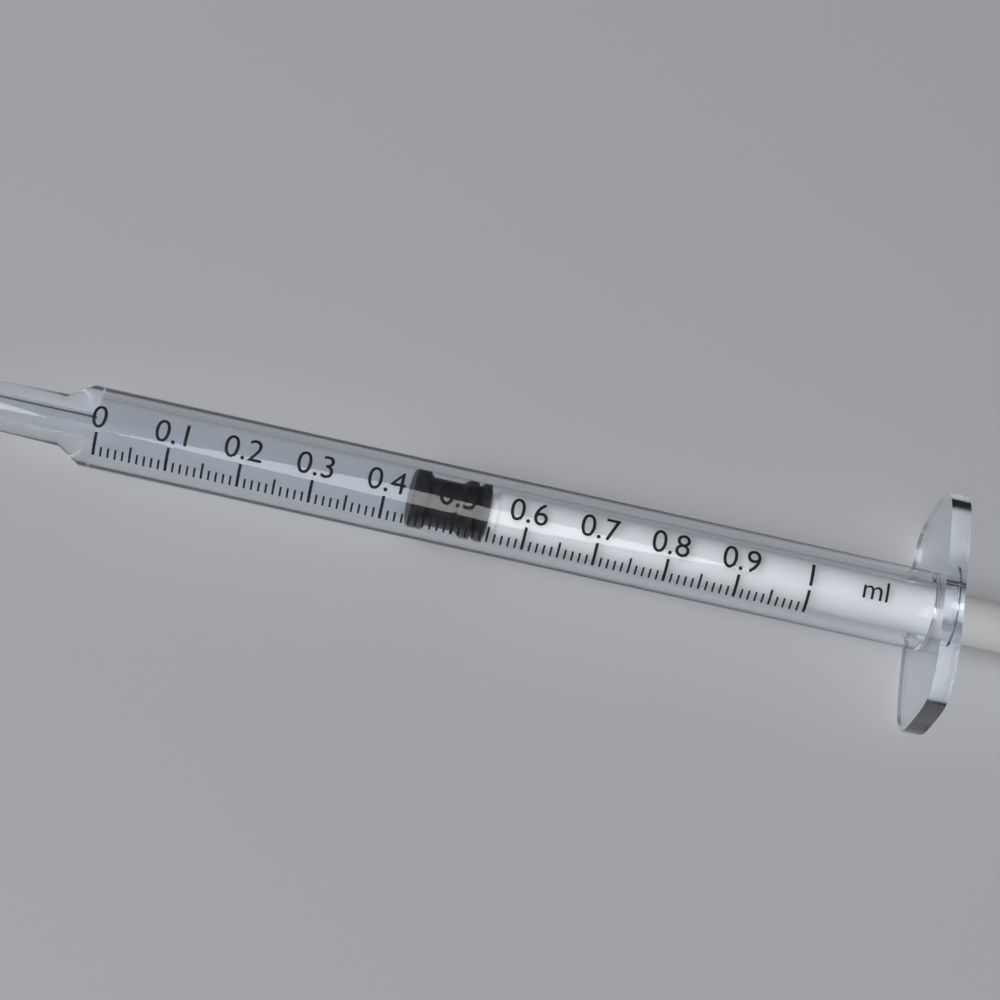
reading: 0.44 ml
